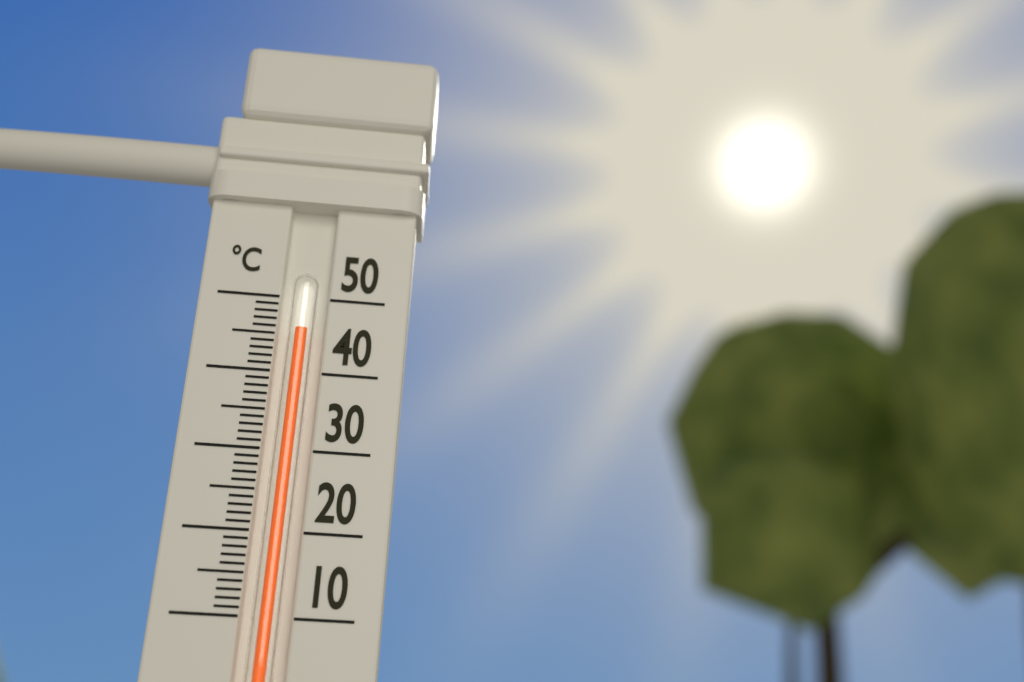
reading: 46 °C
